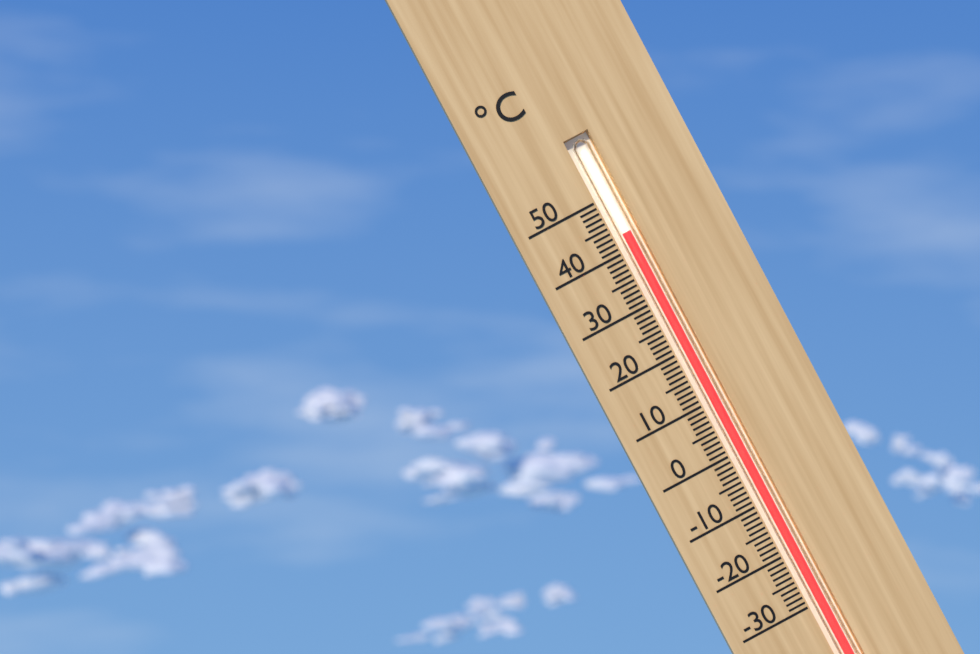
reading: 43 °C
